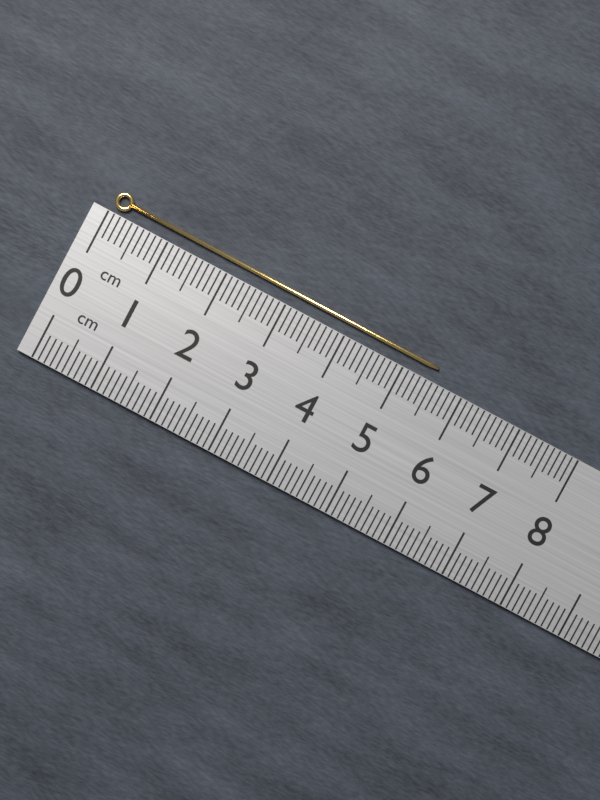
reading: 5.5 cm
